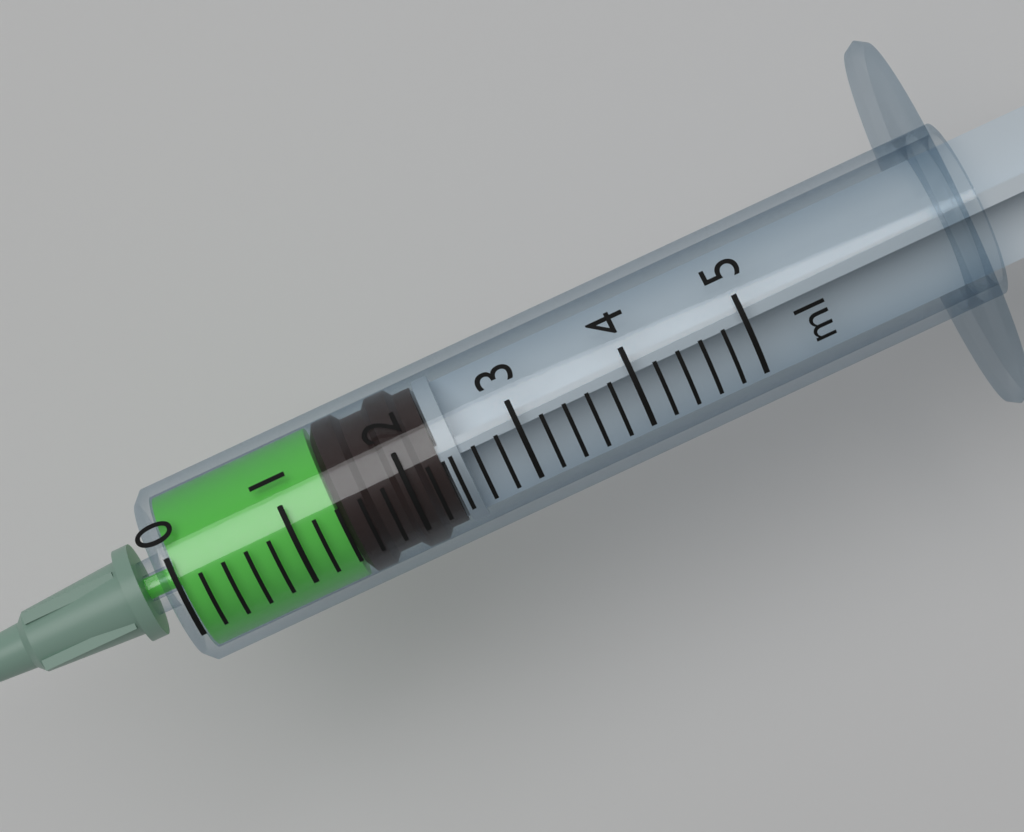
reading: 1.4 ml
